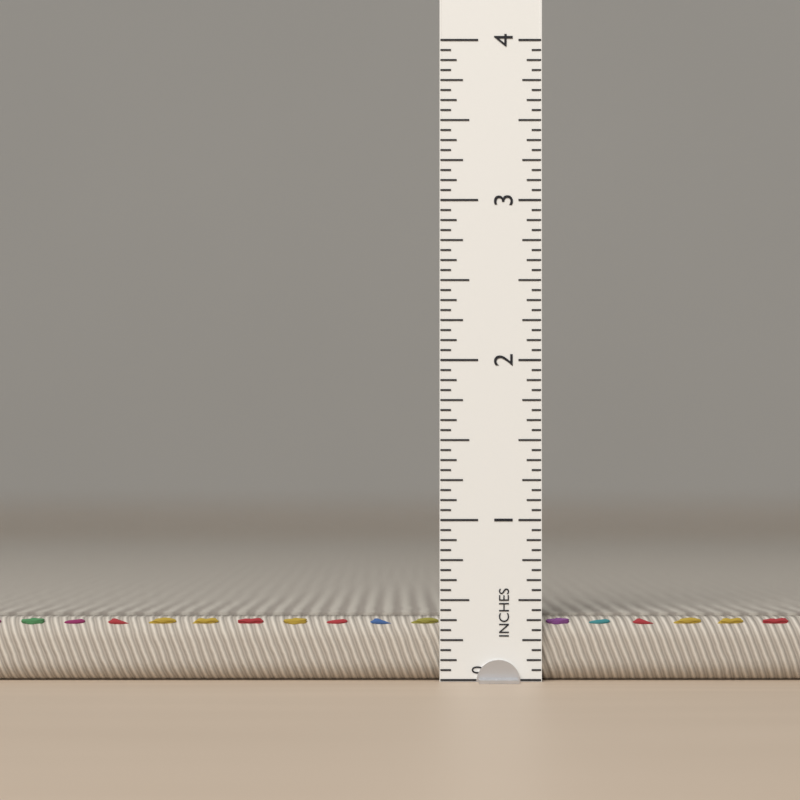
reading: 0.4000 in
